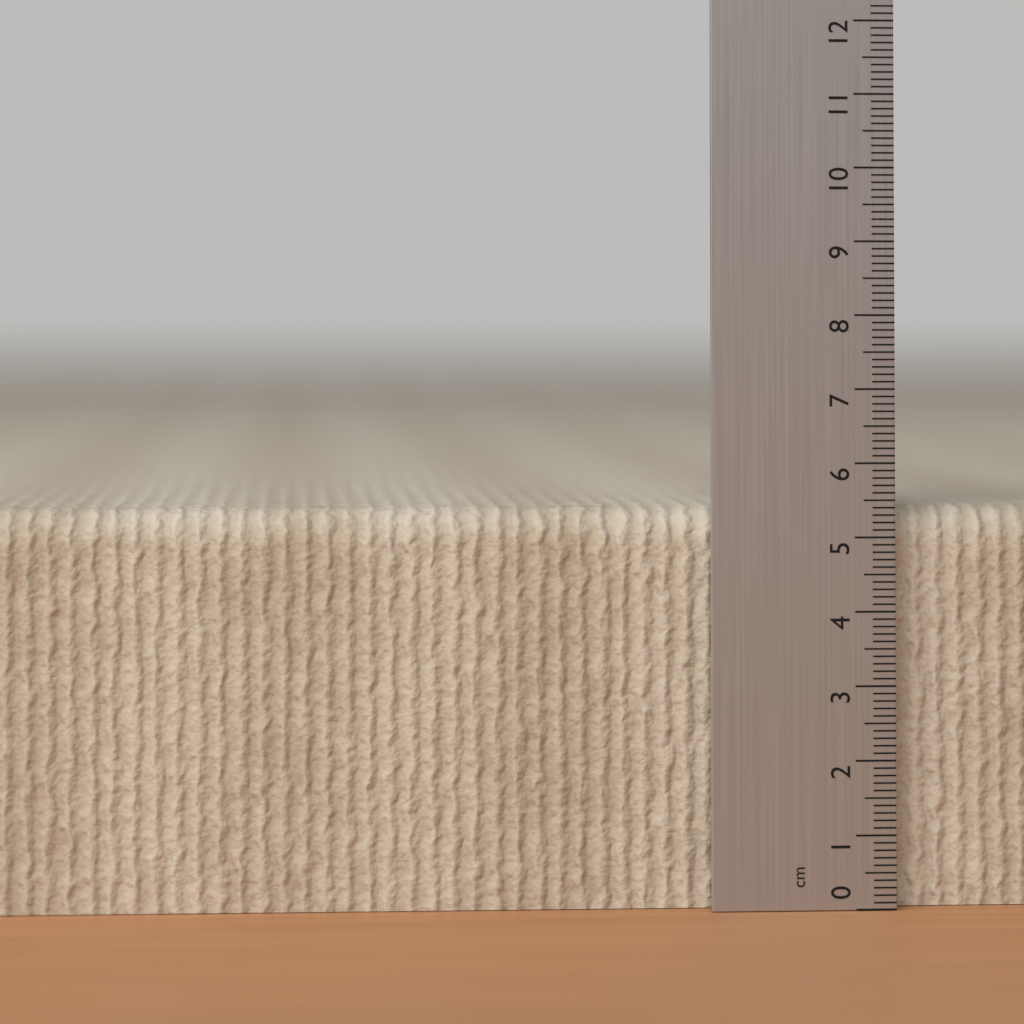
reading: 5.4 cm
